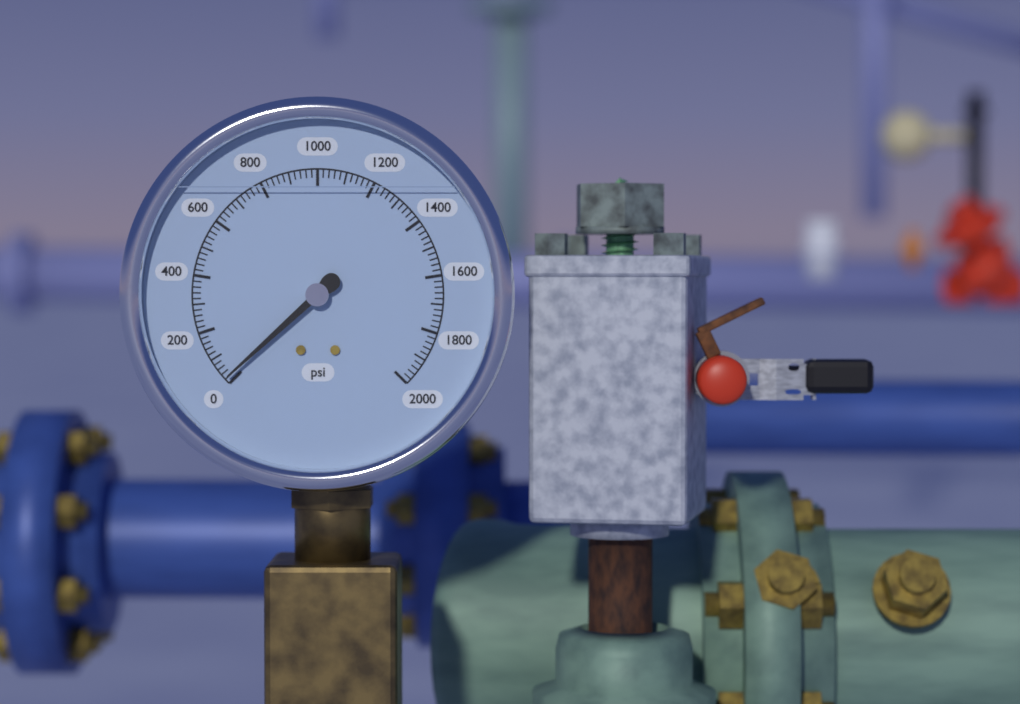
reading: 20 psi
